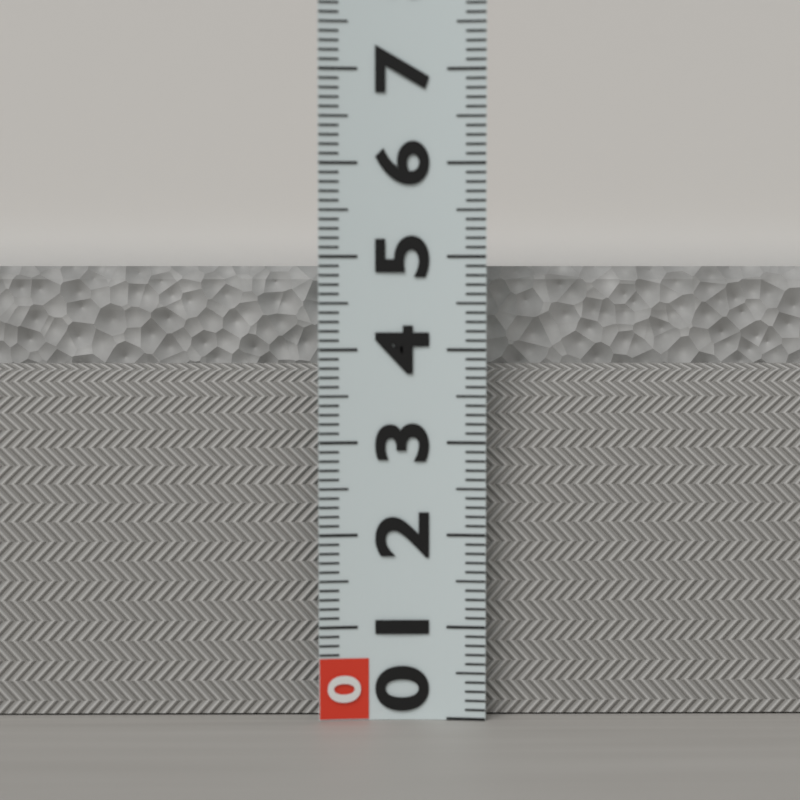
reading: 4.9 (no unit)
